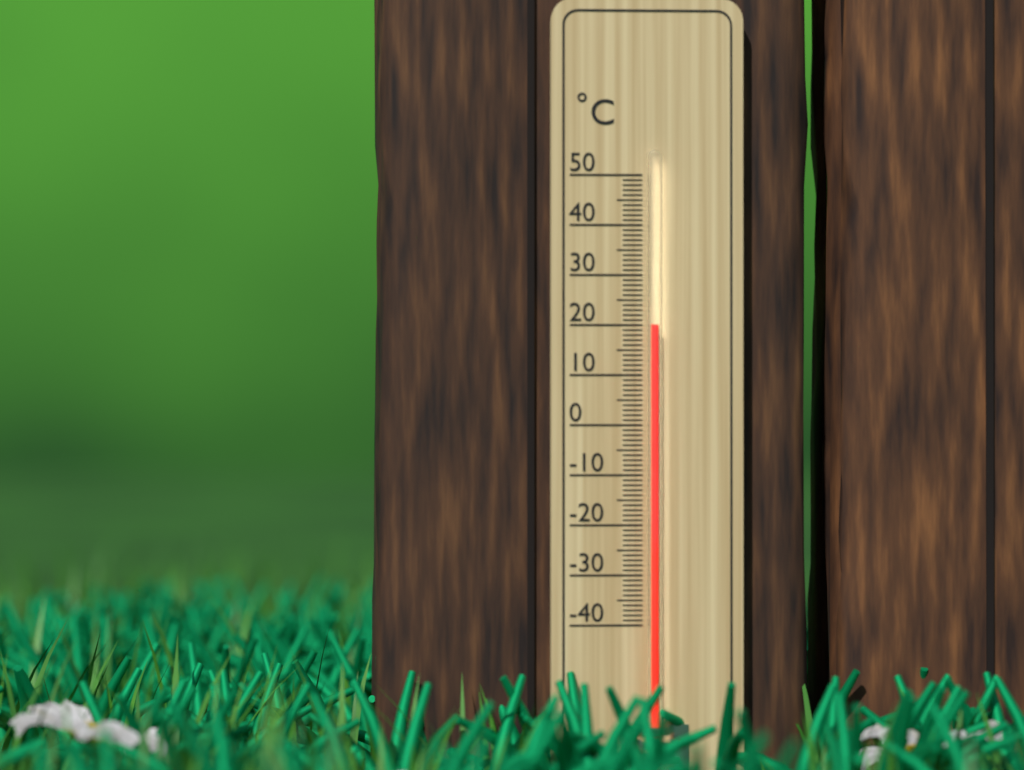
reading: 20 °C
